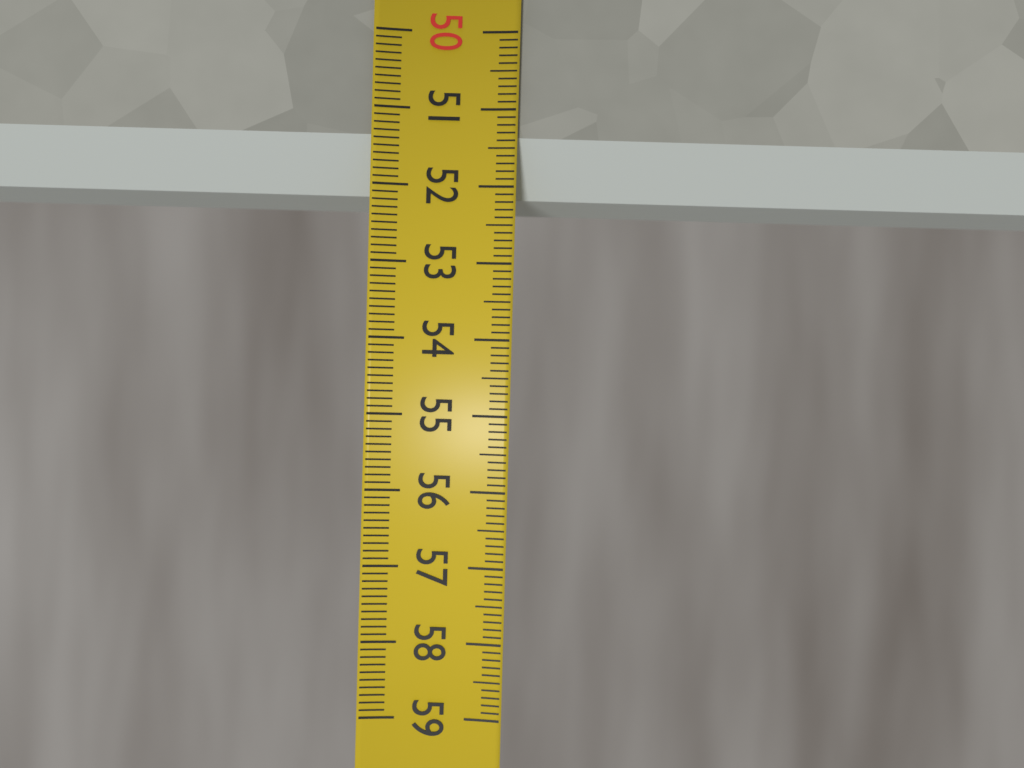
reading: 52.1 (no unit)
